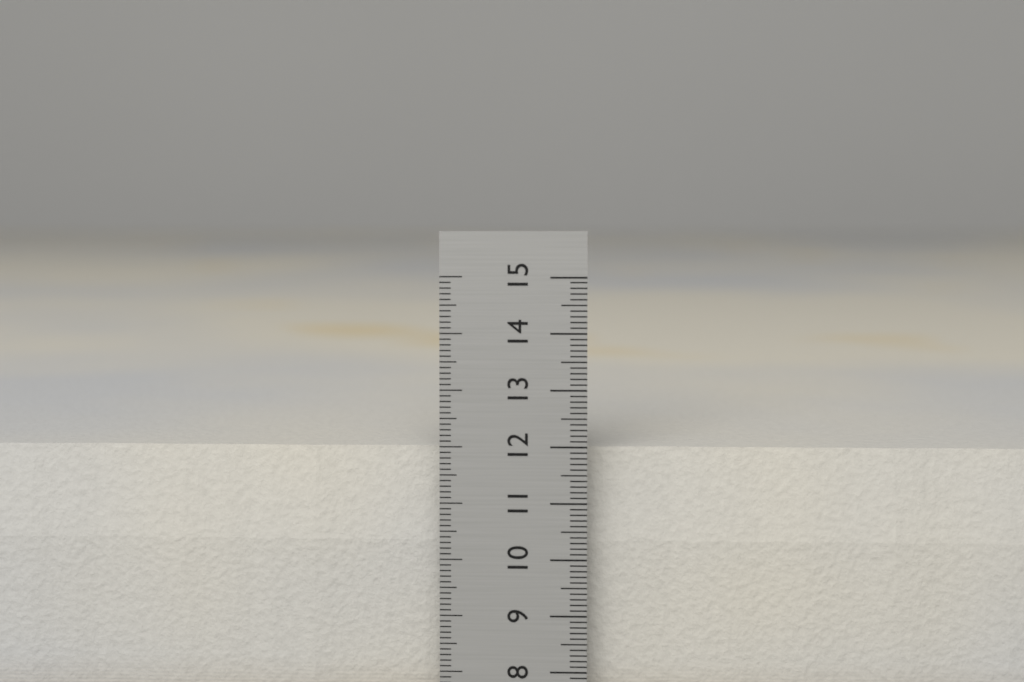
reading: 11.9 cm
